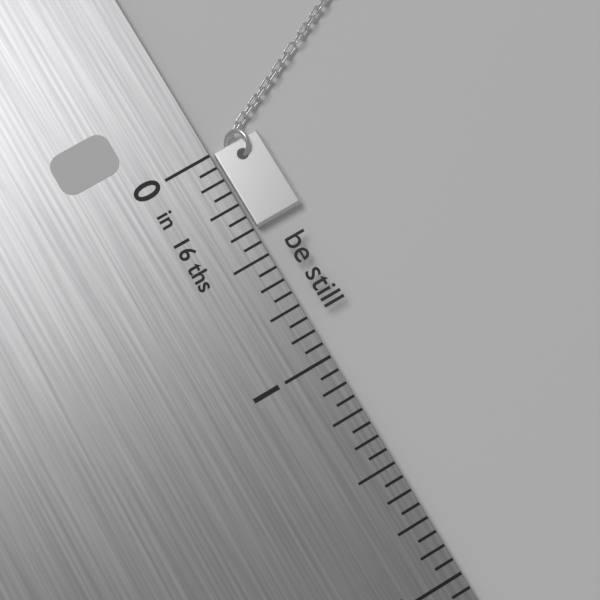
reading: 0.3750 in
